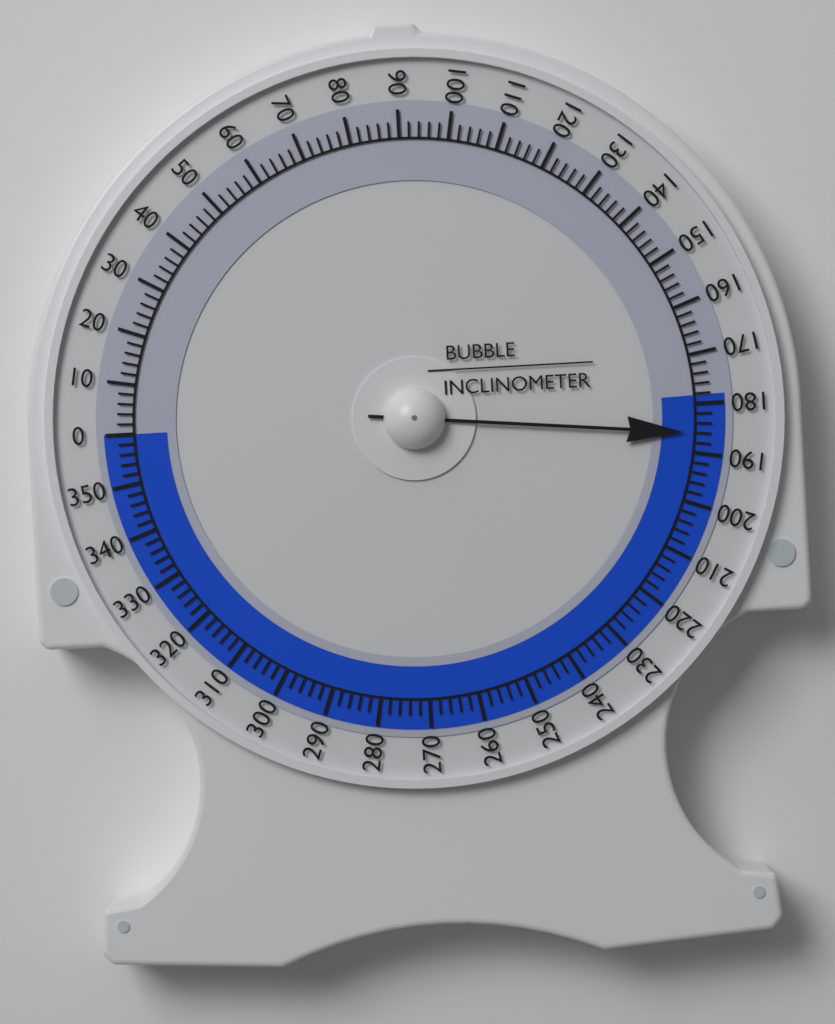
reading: 186 (no unit)
